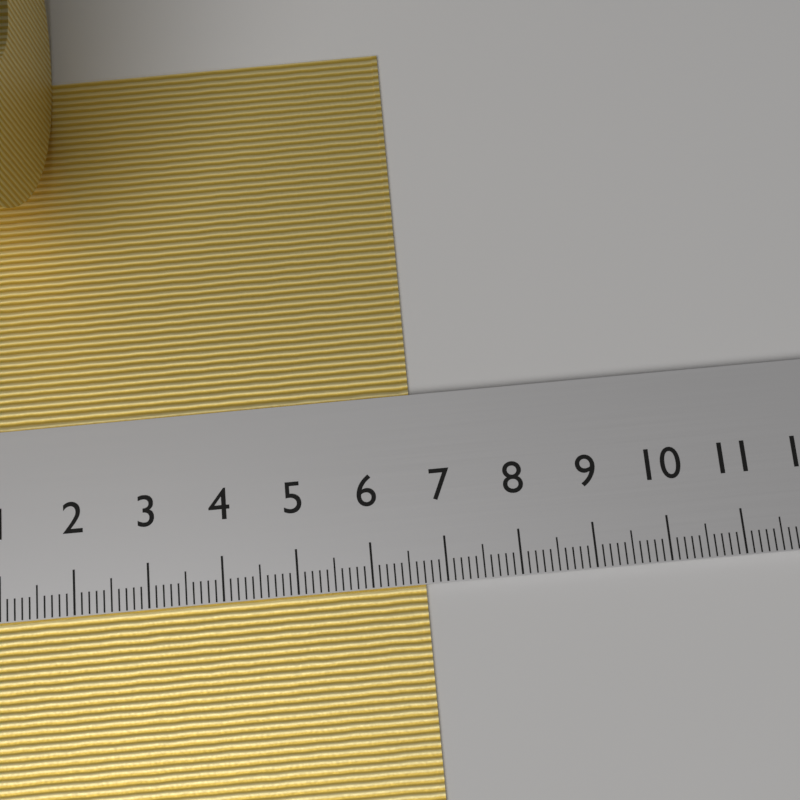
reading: 6.7 cm
